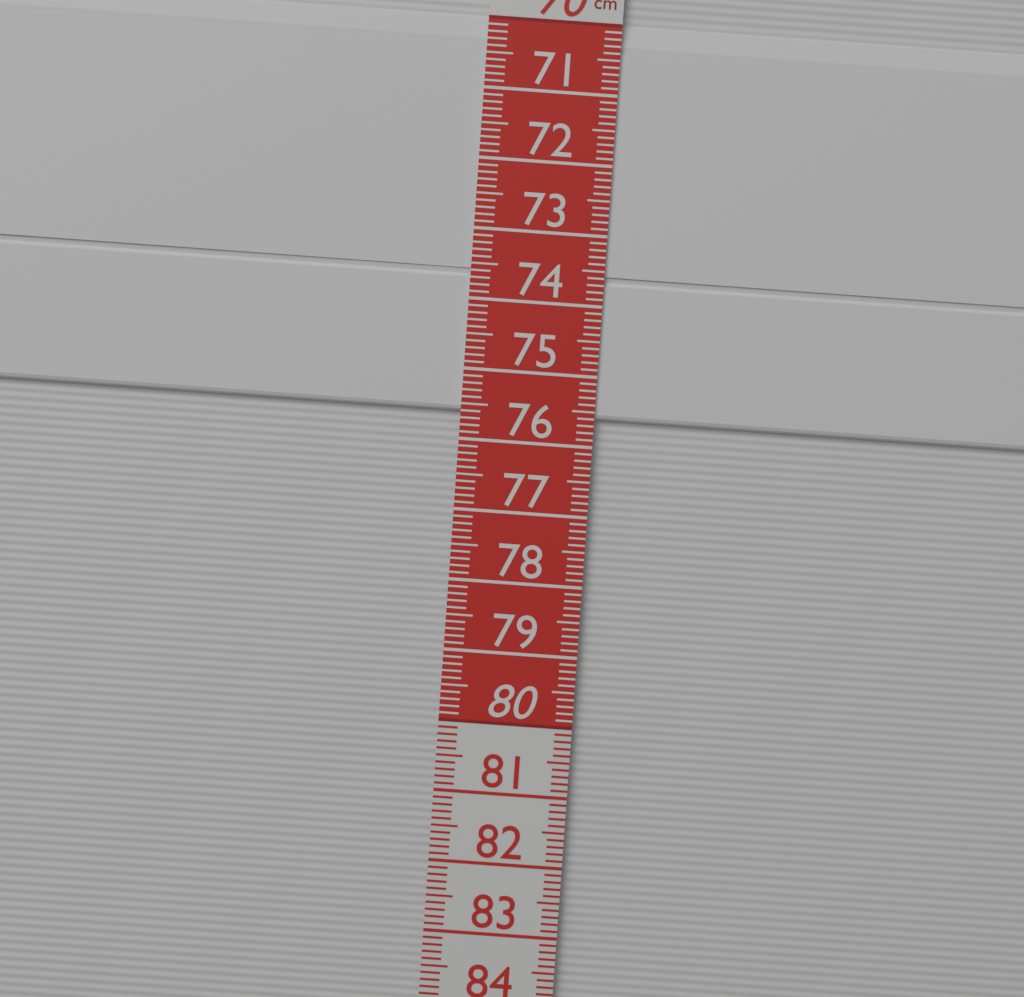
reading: 75.6 cm
